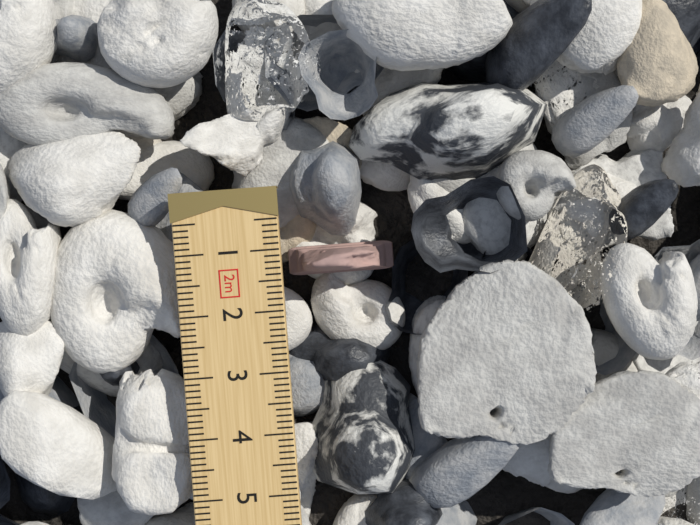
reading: 1.5 cm
